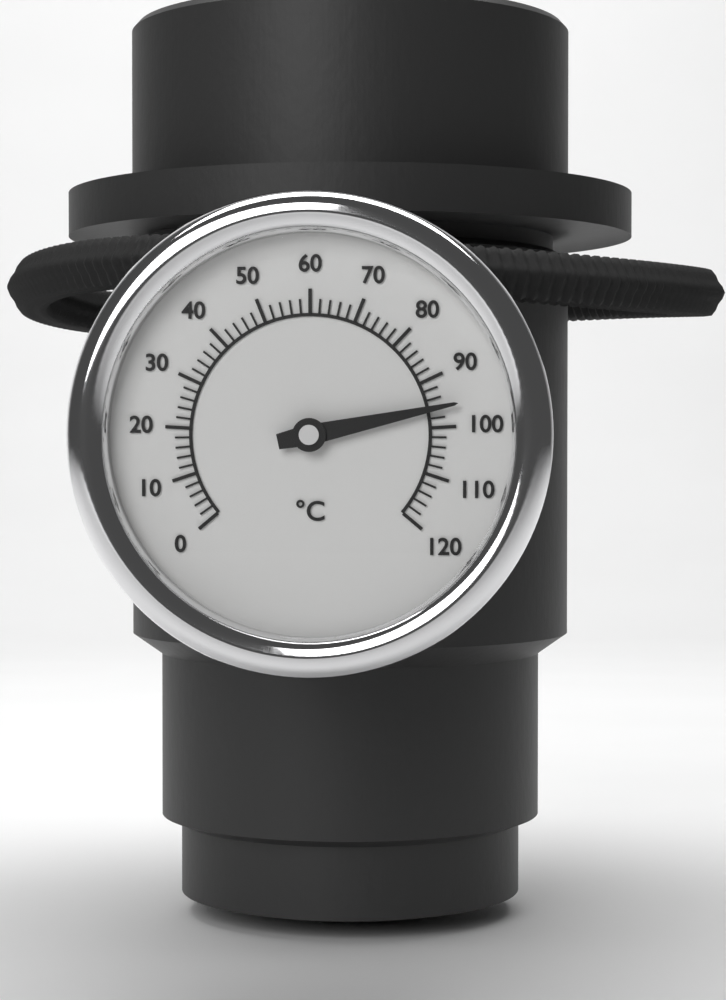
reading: 96 °C
